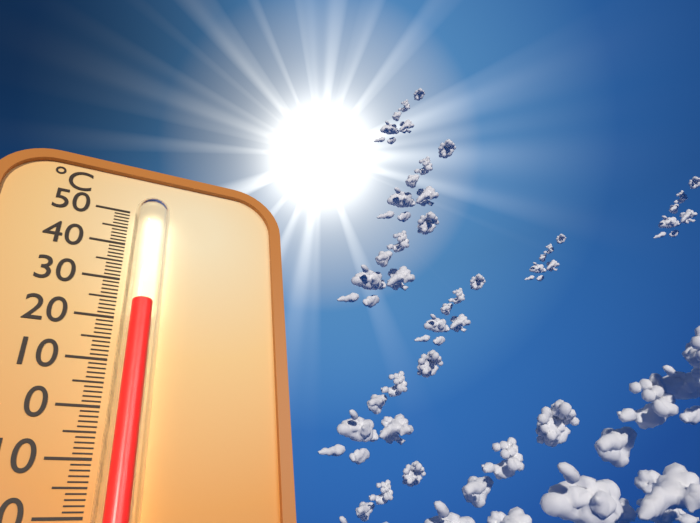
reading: 22 °C
